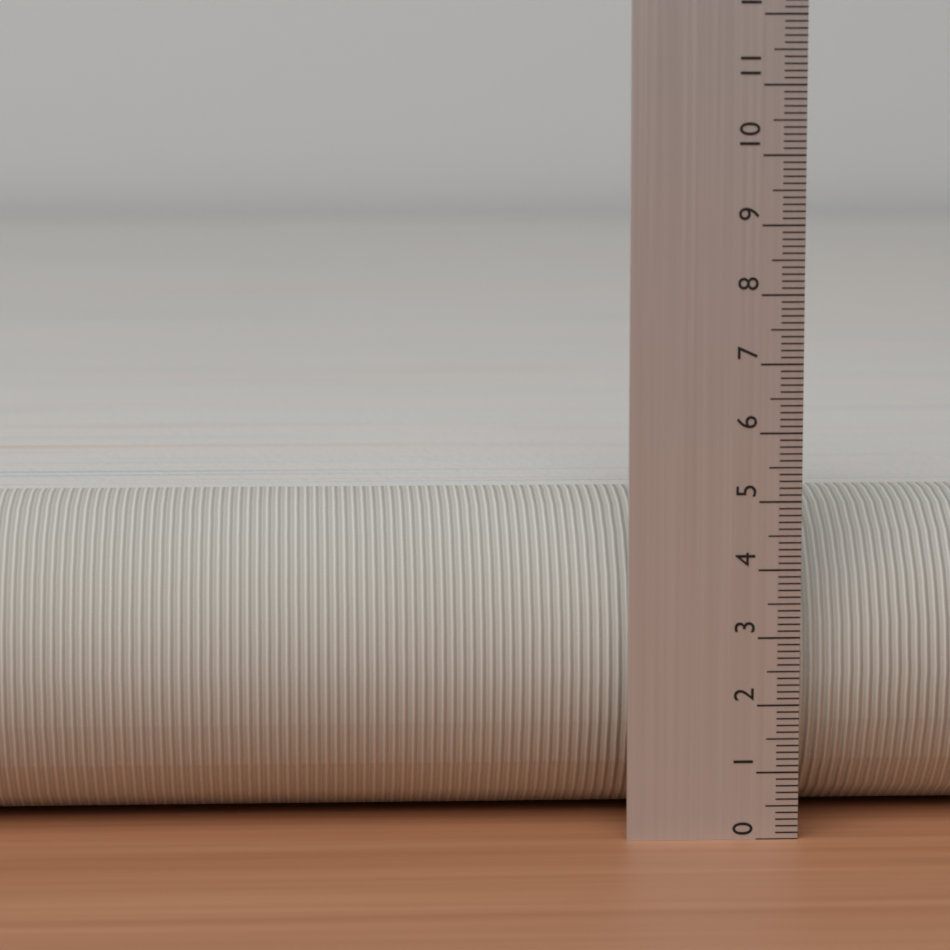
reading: 4.8 (no unit)
